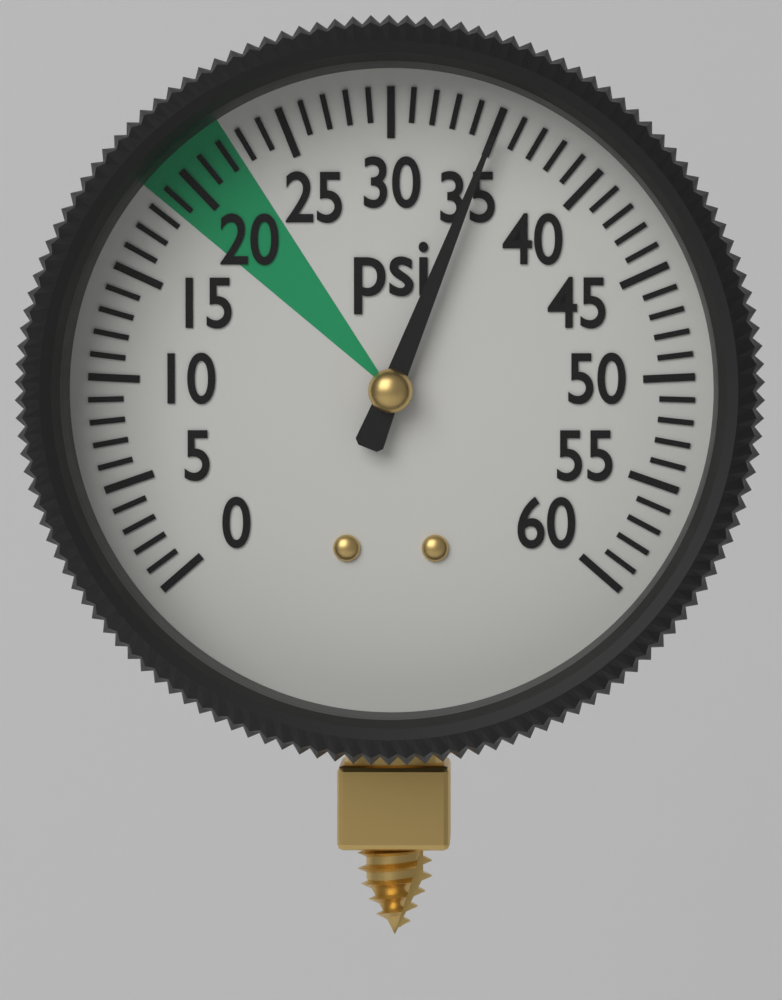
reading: 35 psi
